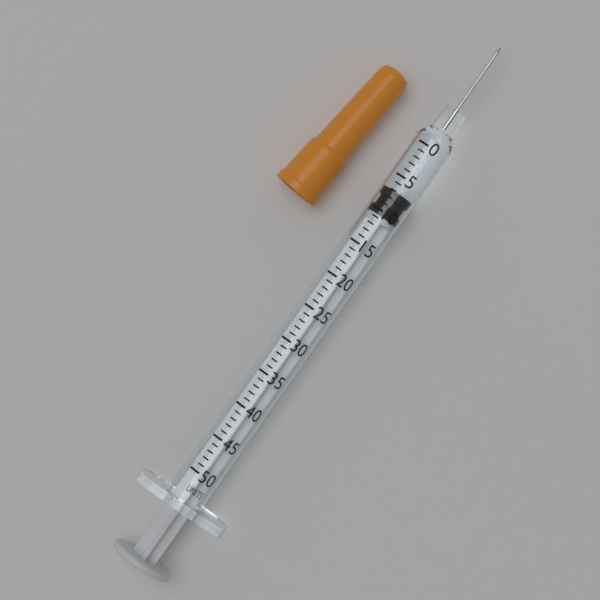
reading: 7 units
